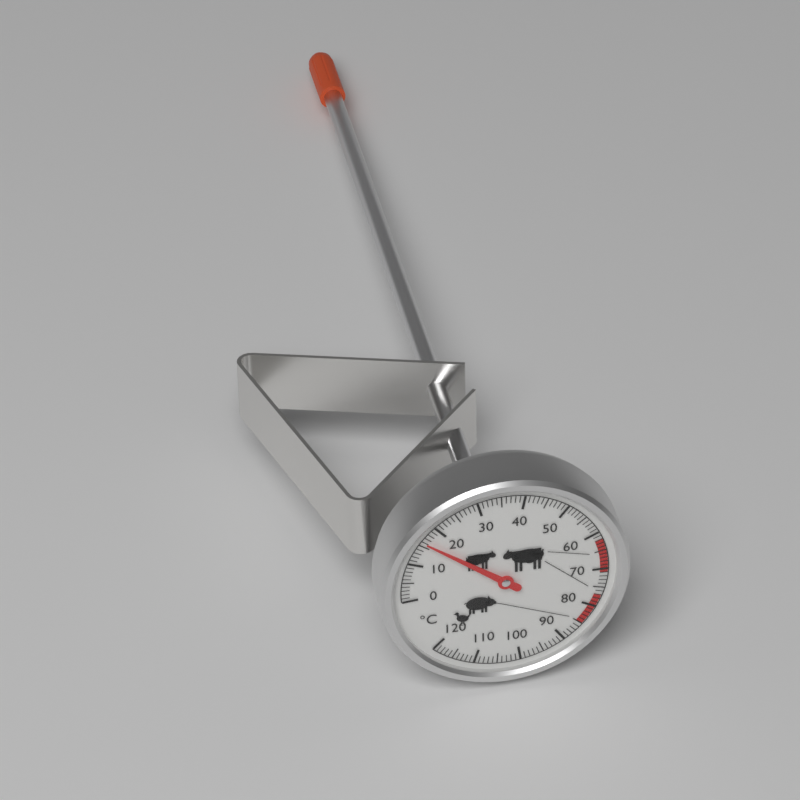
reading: 16 °C
